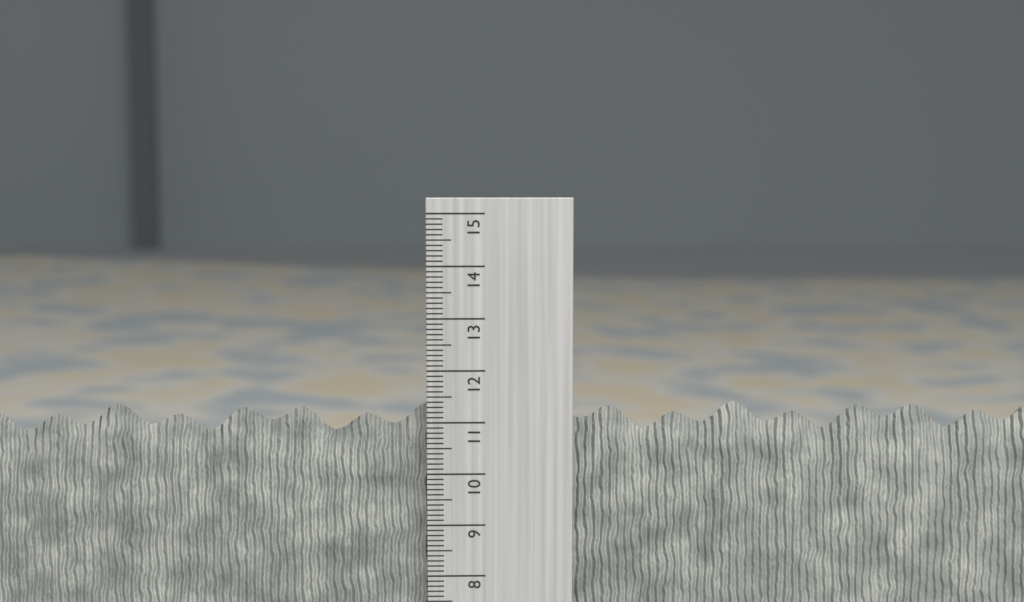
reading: 11.3 cm
